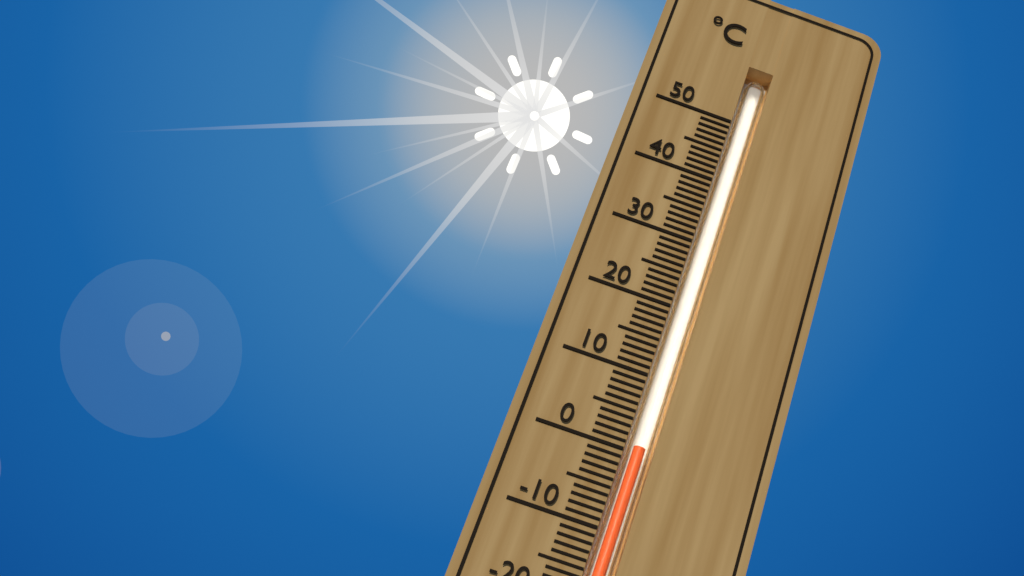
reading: 1 °C
